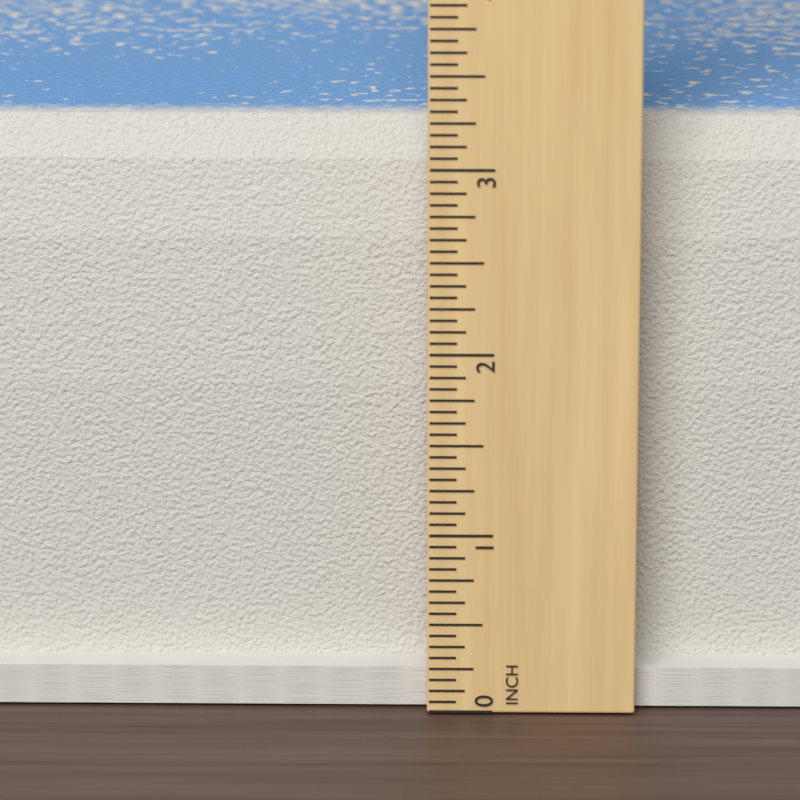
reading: 3.1875 in
